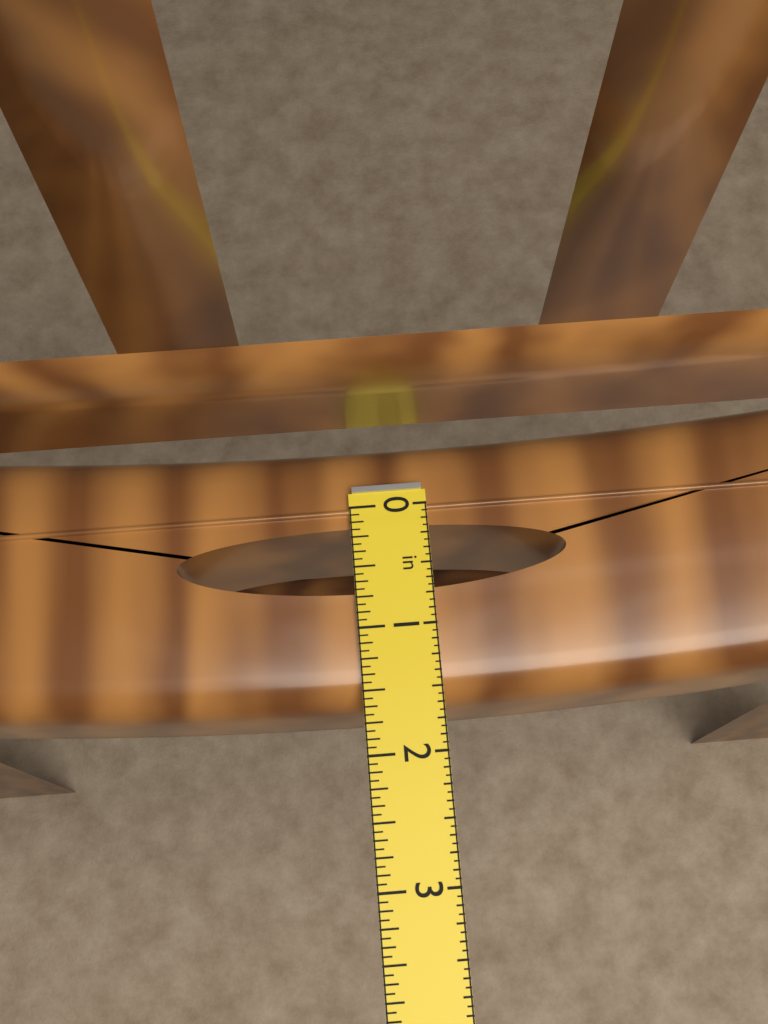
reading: 1.6250 in
